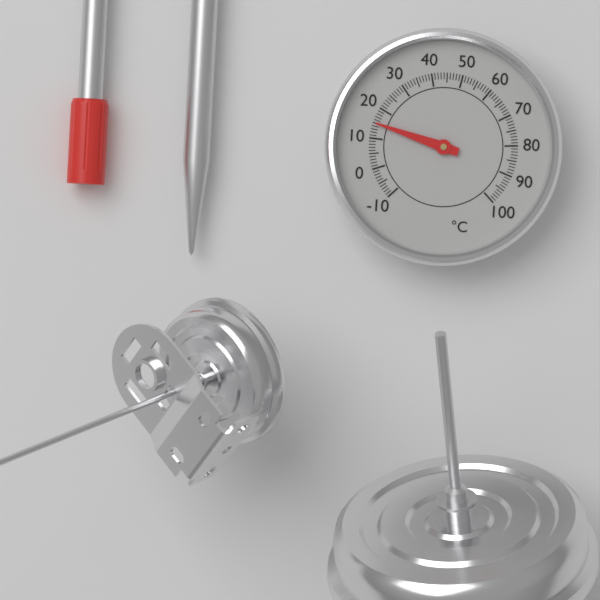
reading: 15 °C
